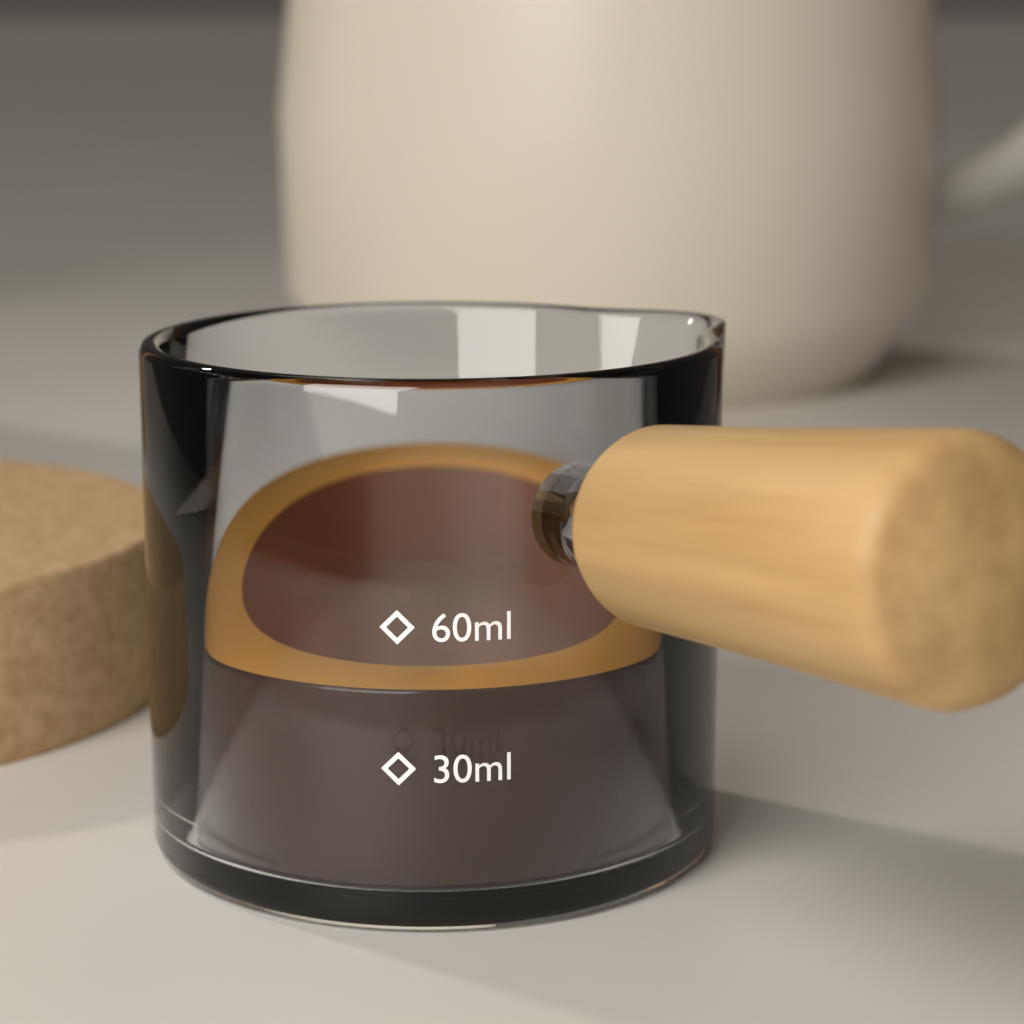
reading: 45 ml
